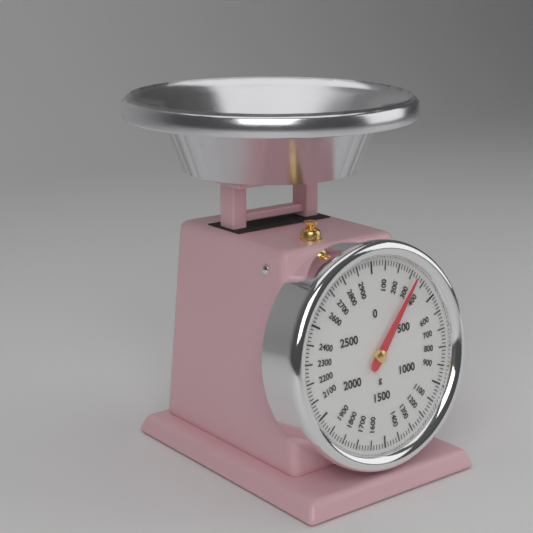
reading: 340 g
